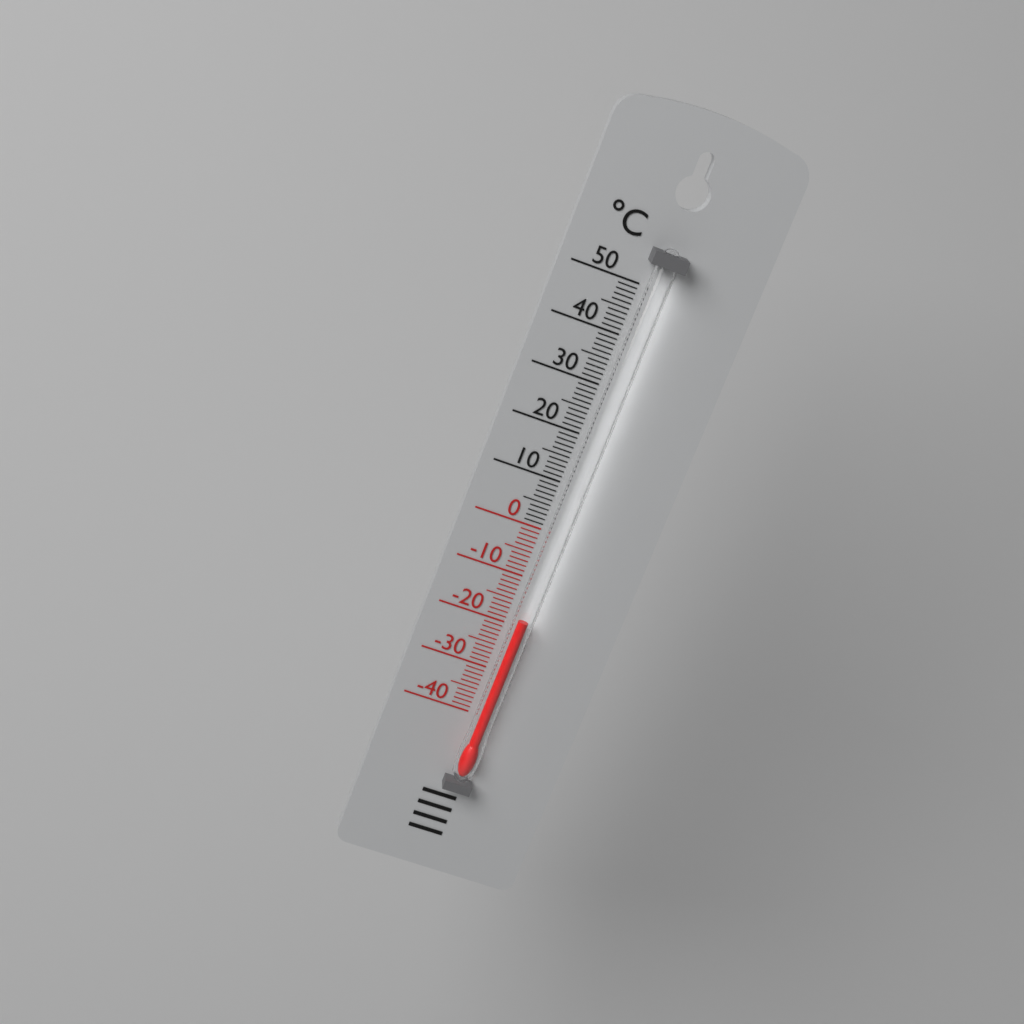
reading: -18 °C
